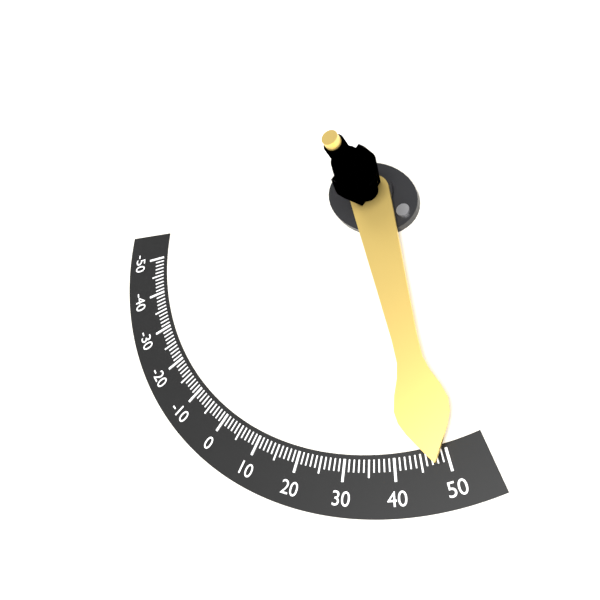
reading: 48 (no unit)
